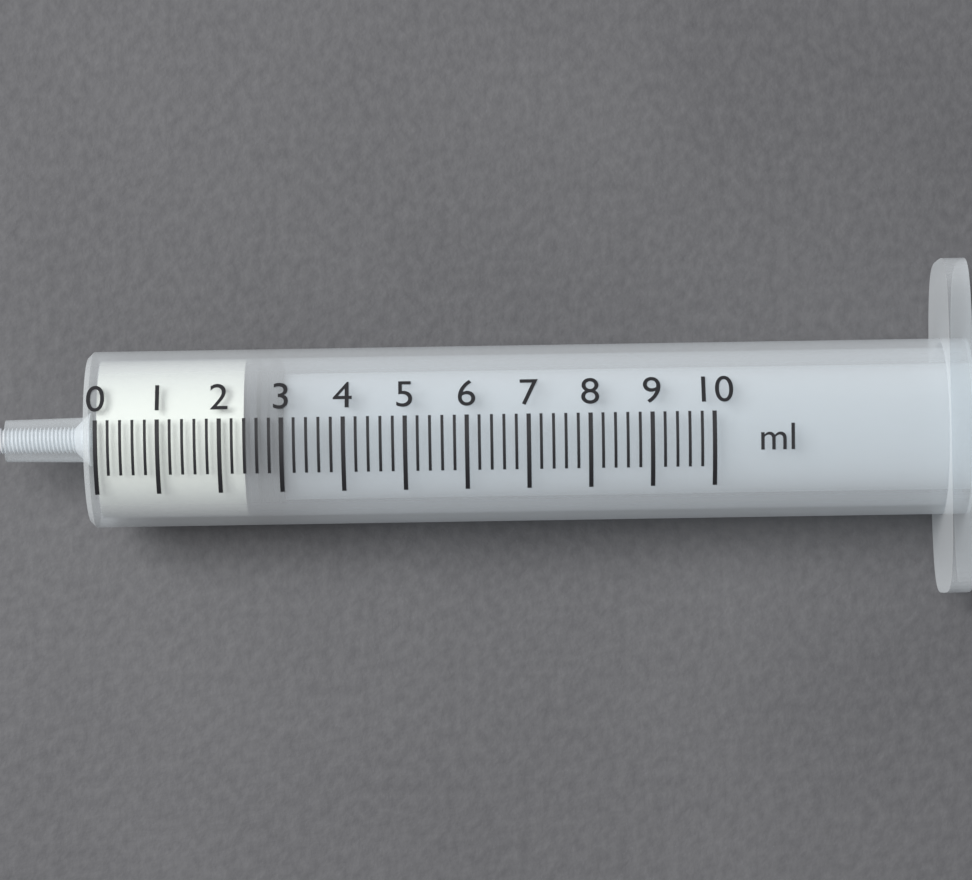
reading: 2.4 ml
